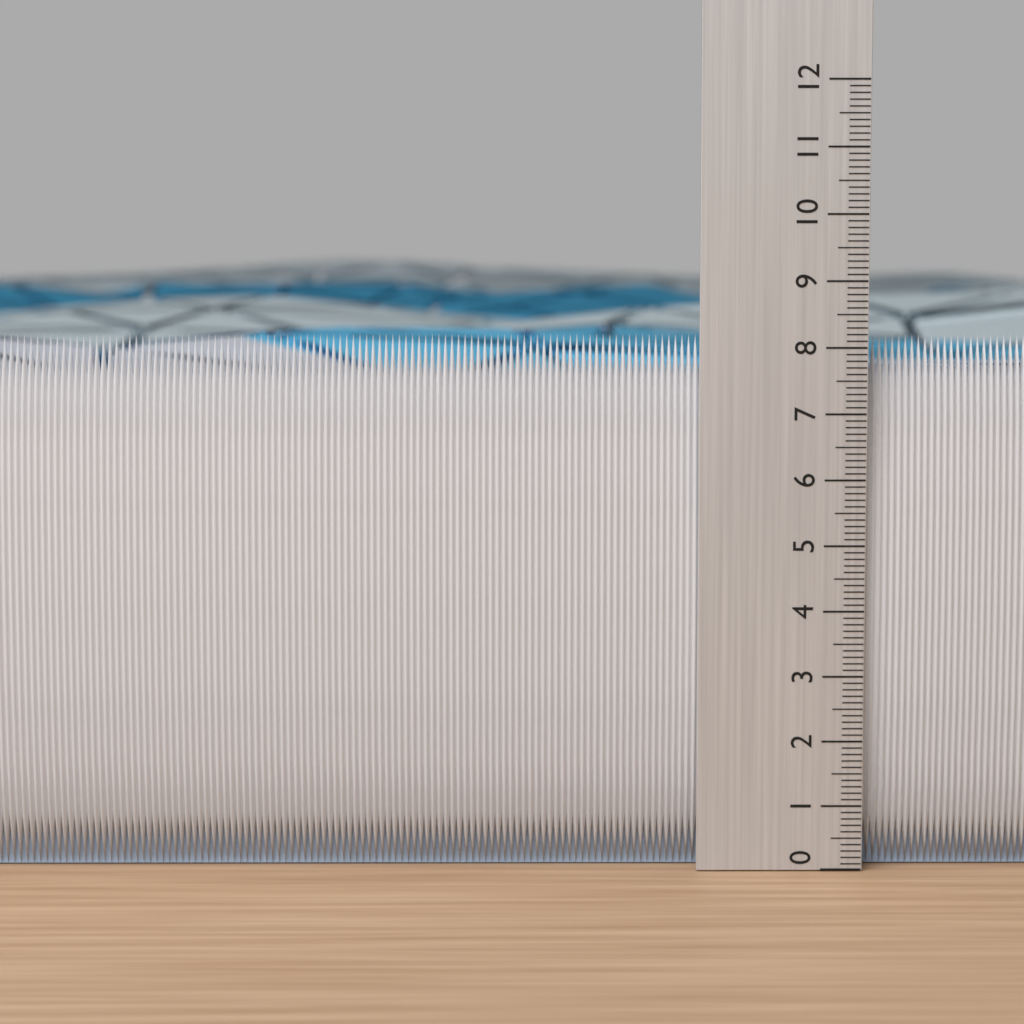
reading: 8.2 (no unit)
